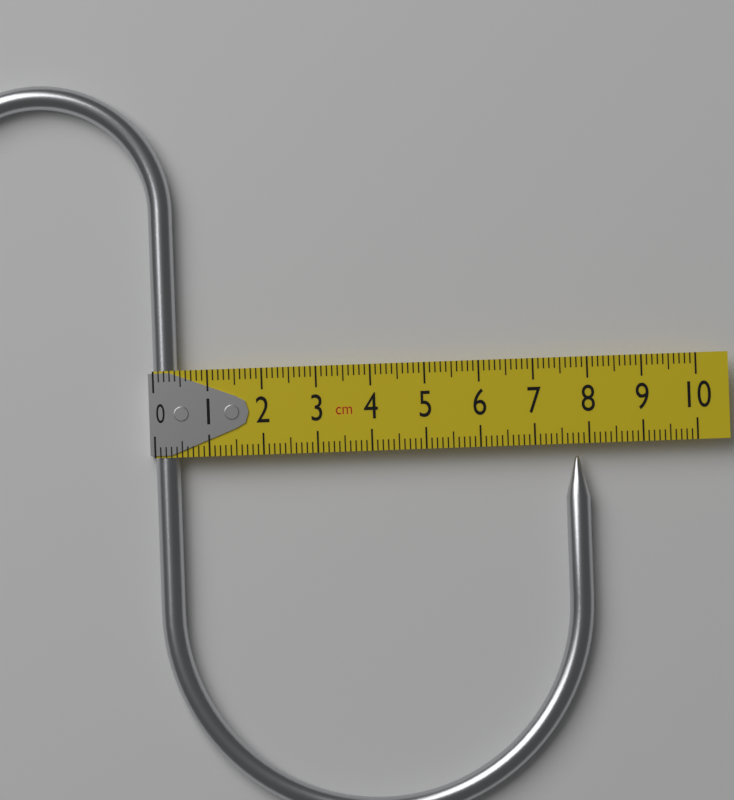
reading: 8.0 cm
